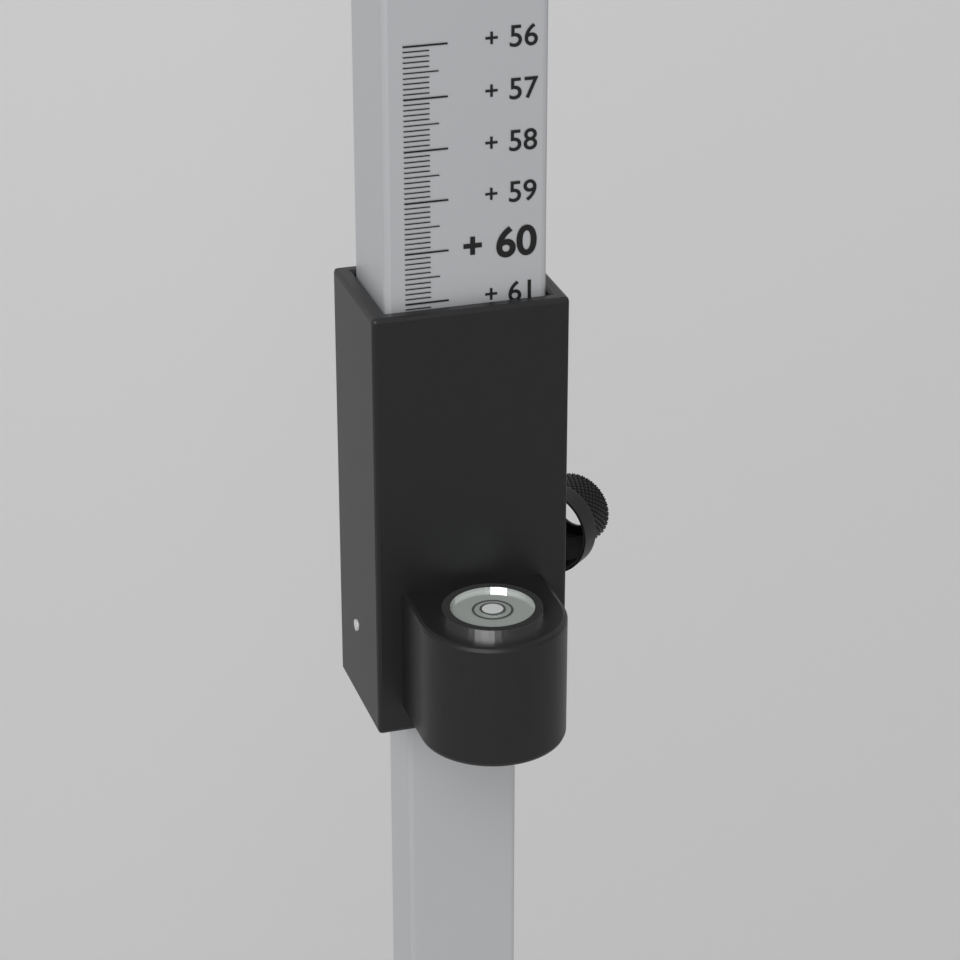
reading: 61.1 (no unit)
